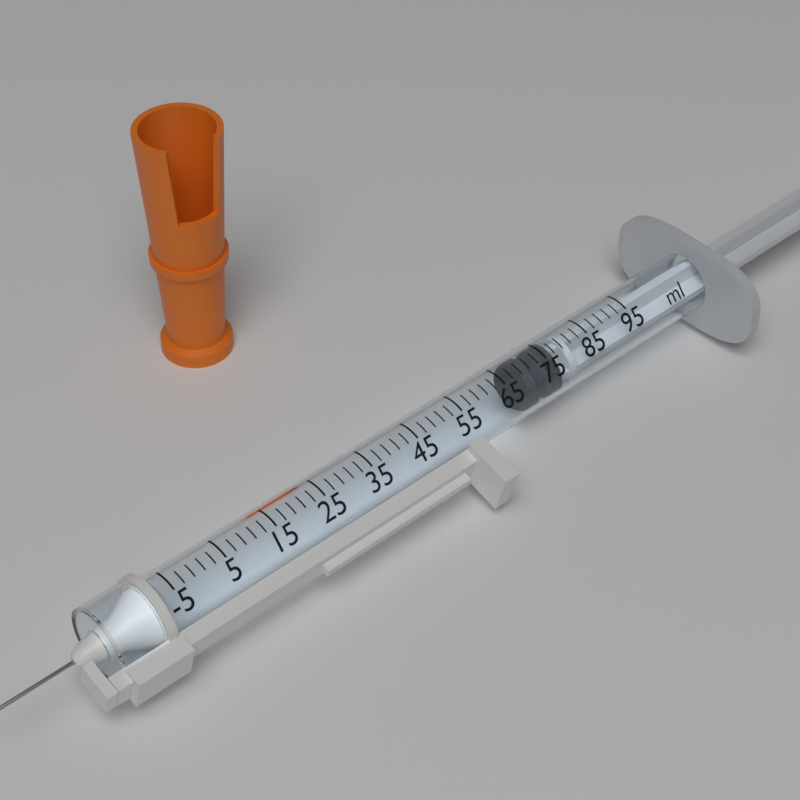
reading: 69 ml
